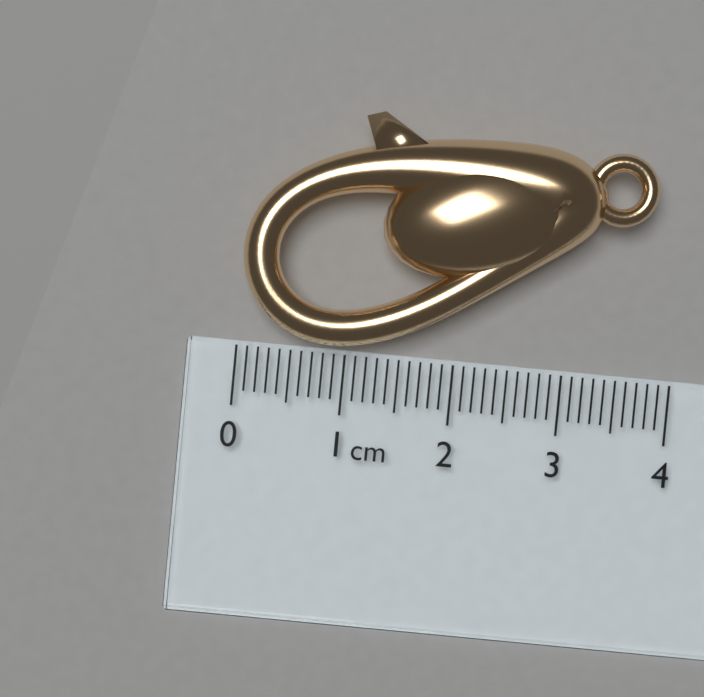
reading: 3.7 cm
